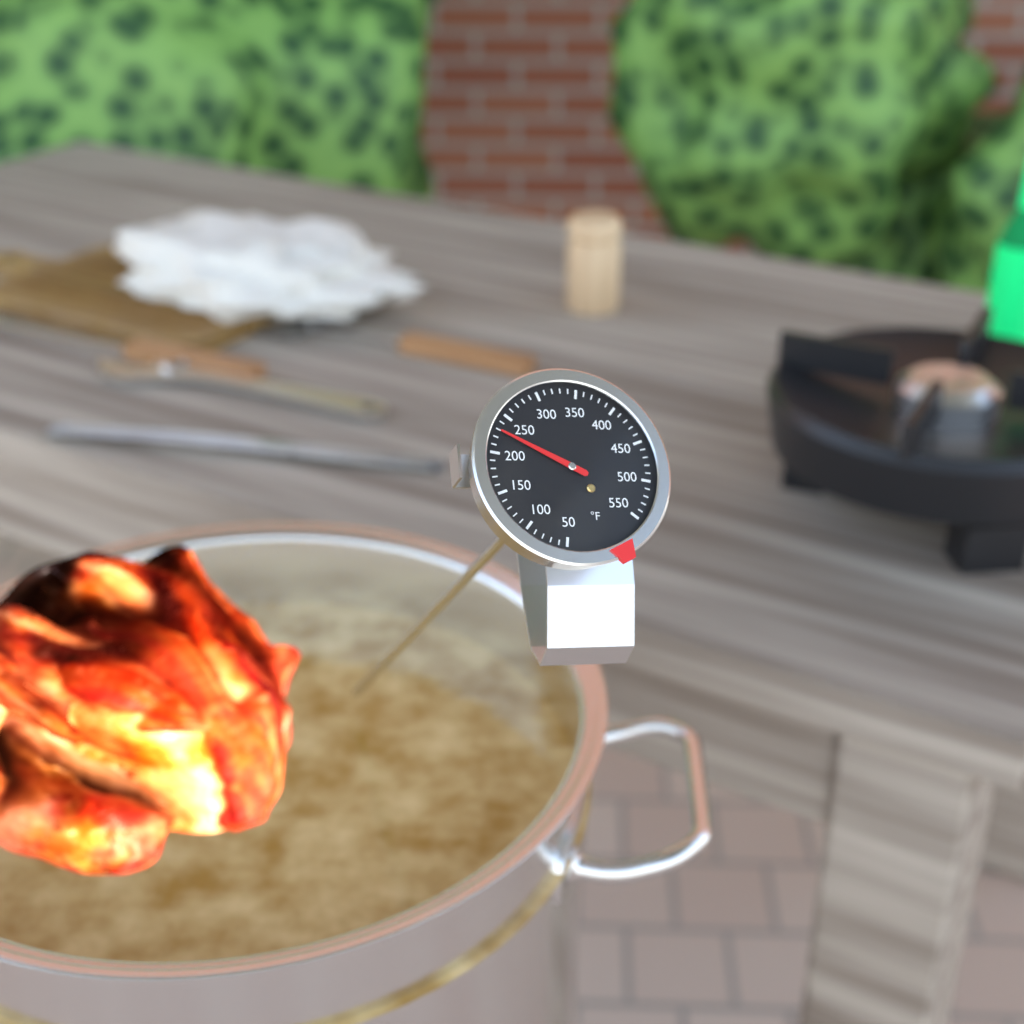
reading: 230 °F
